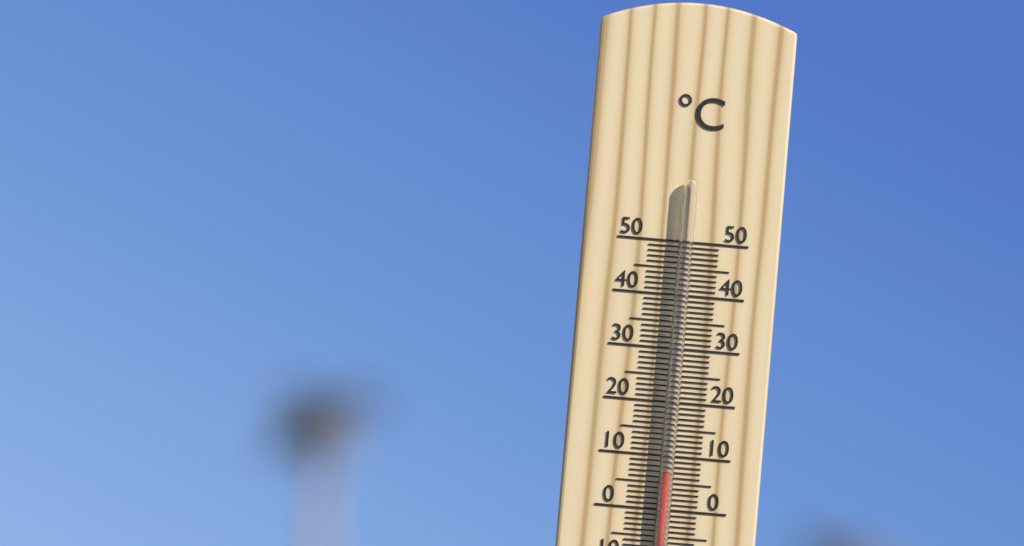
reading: 7 °C
